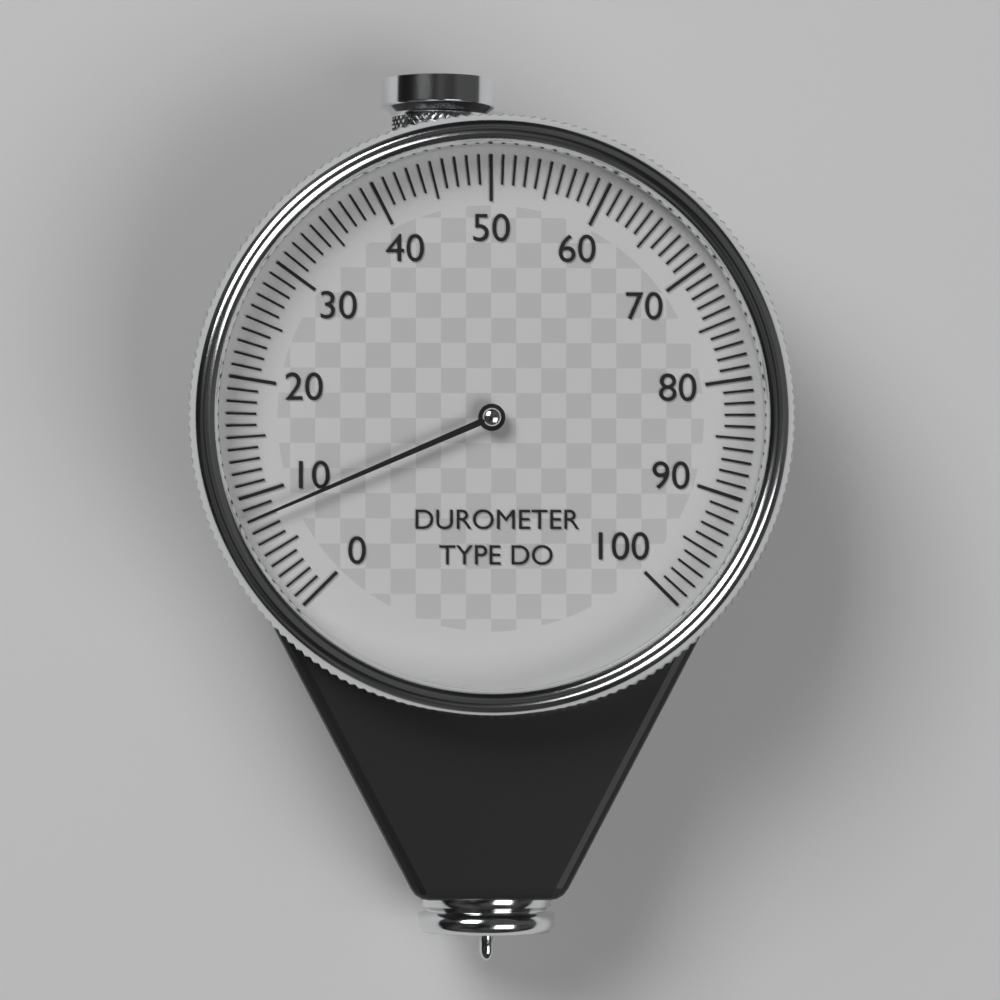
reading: 8 (no unit)
